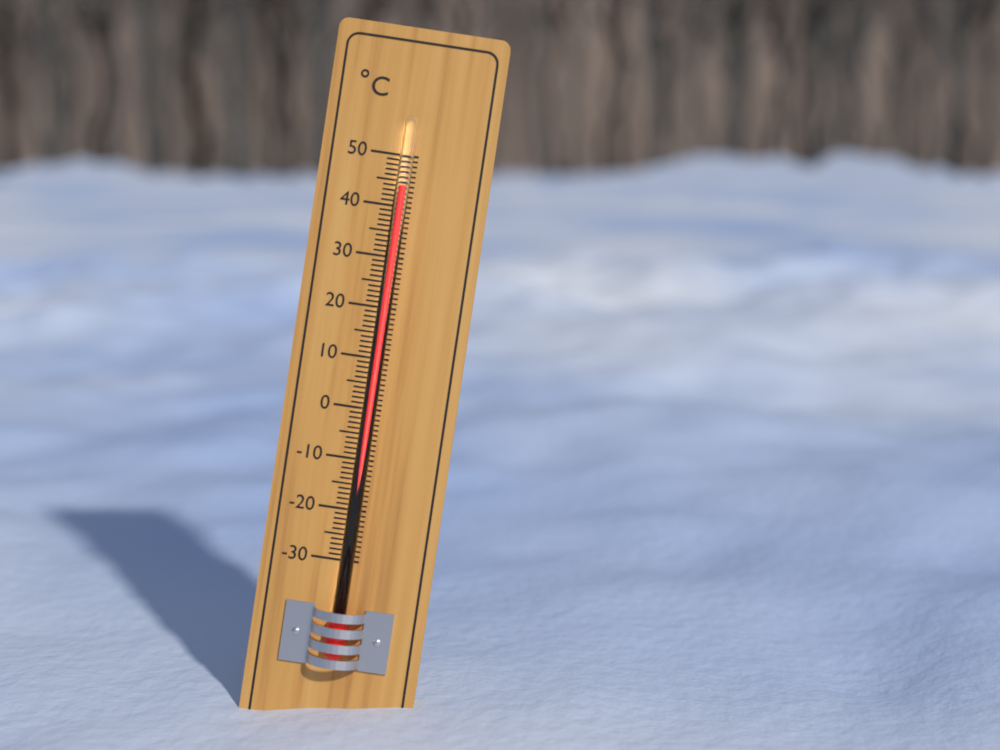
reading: 44 °C
